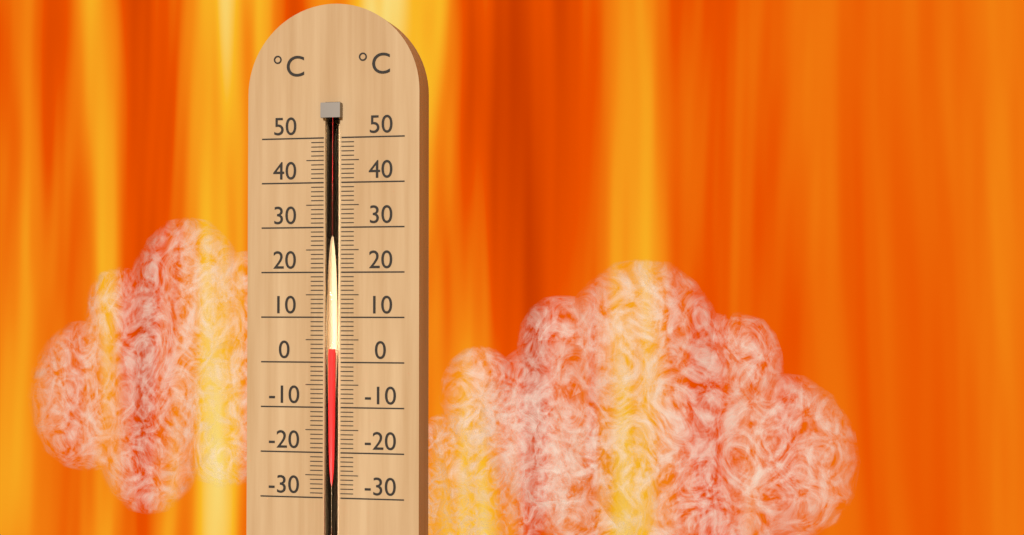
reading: 3 °C
